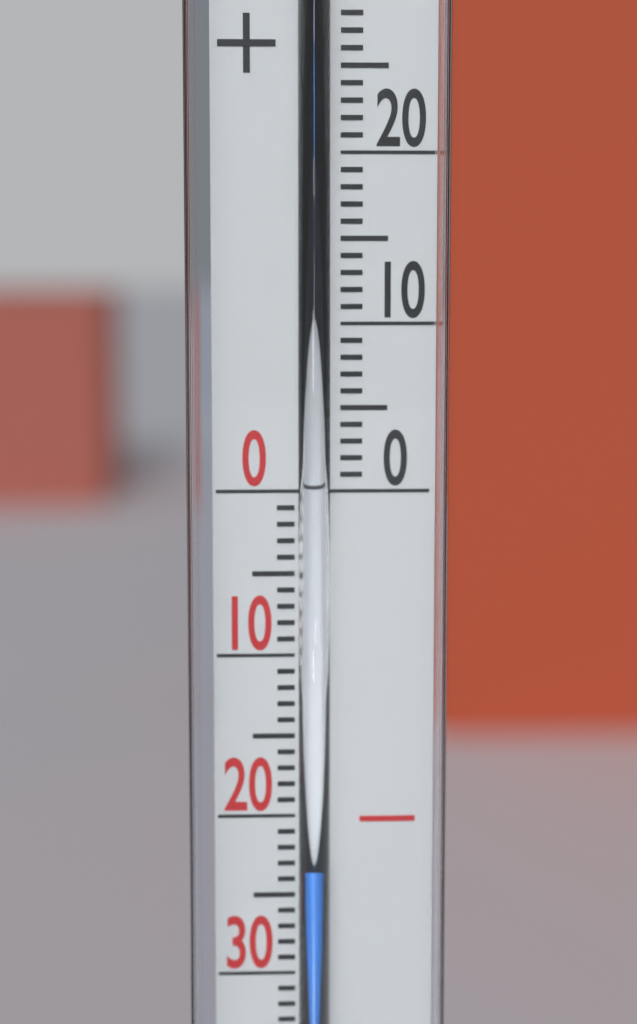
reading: -23 °C
